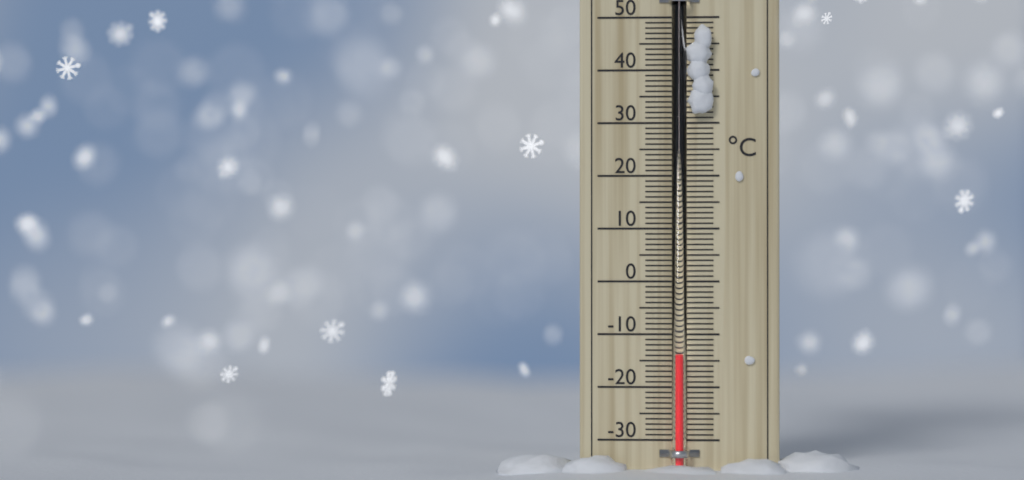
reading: -14 °C
